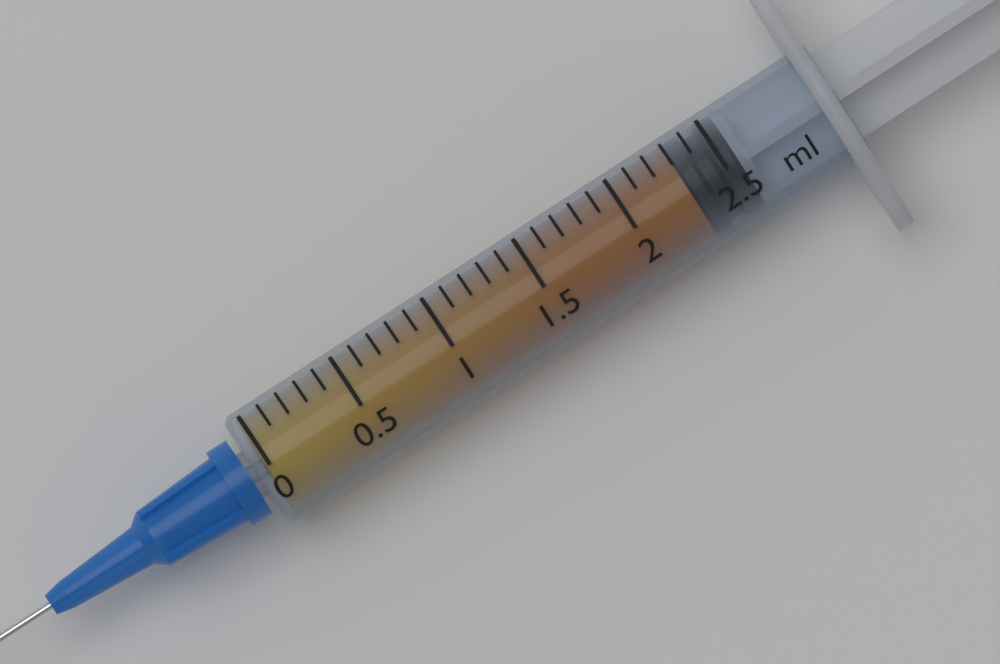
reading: 2.3 ml
